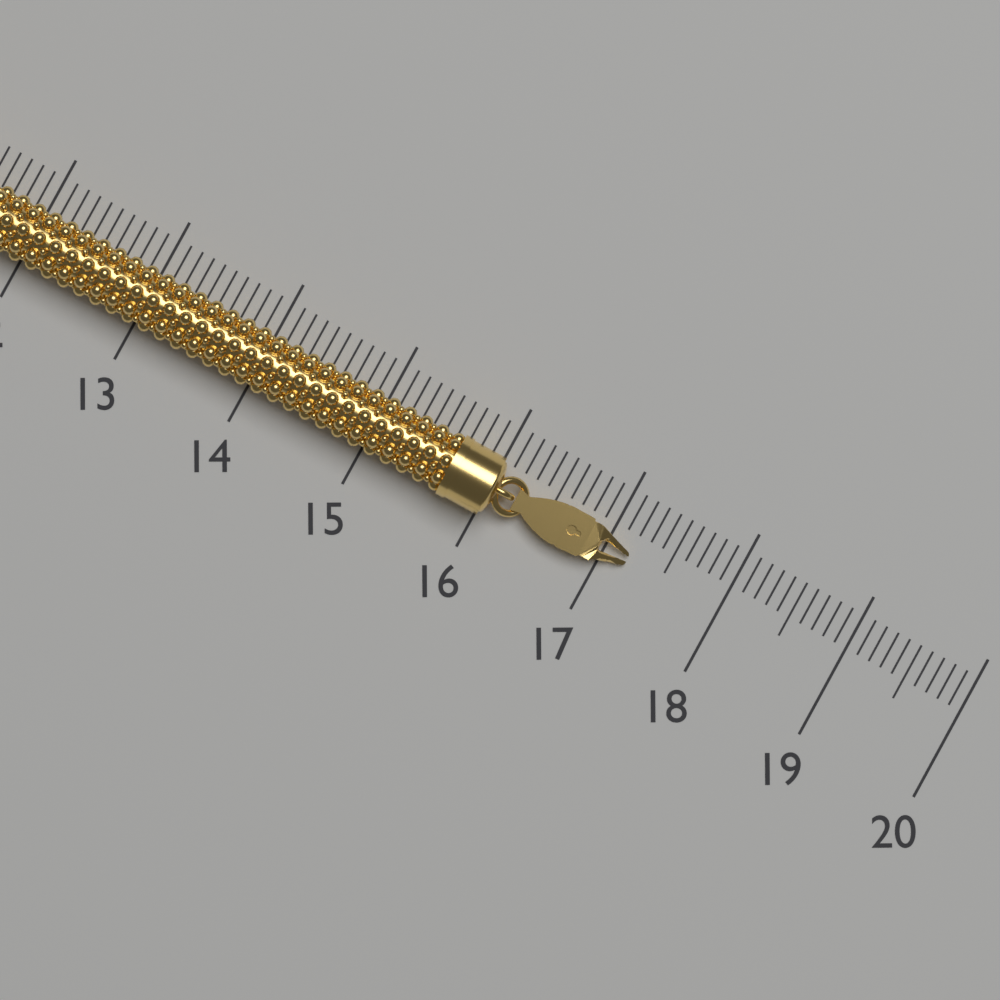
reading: 17.2 (no unit)
